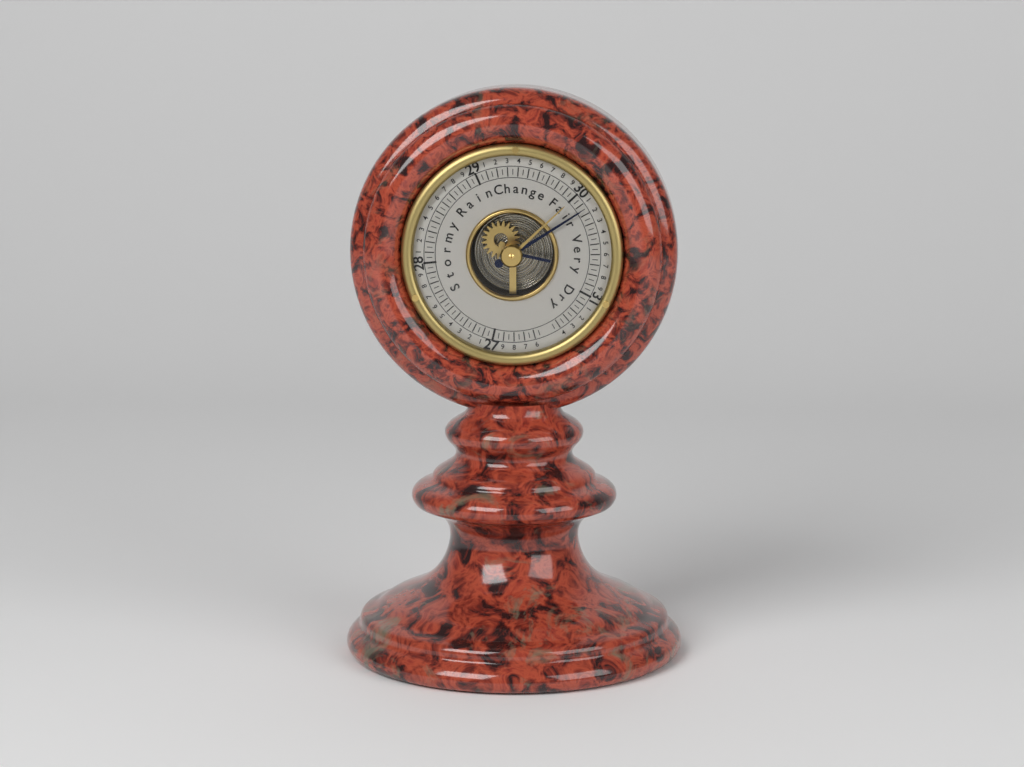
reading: 30.15 (no unit)
